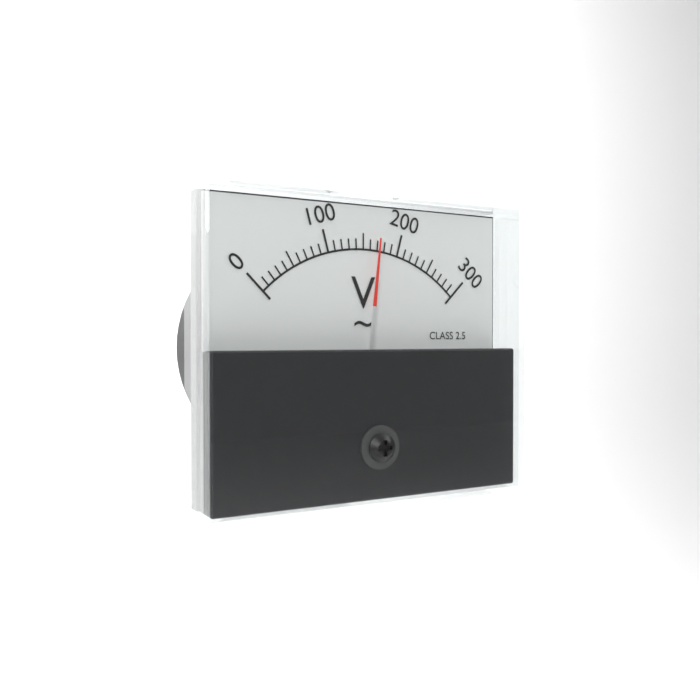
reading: 170 V
